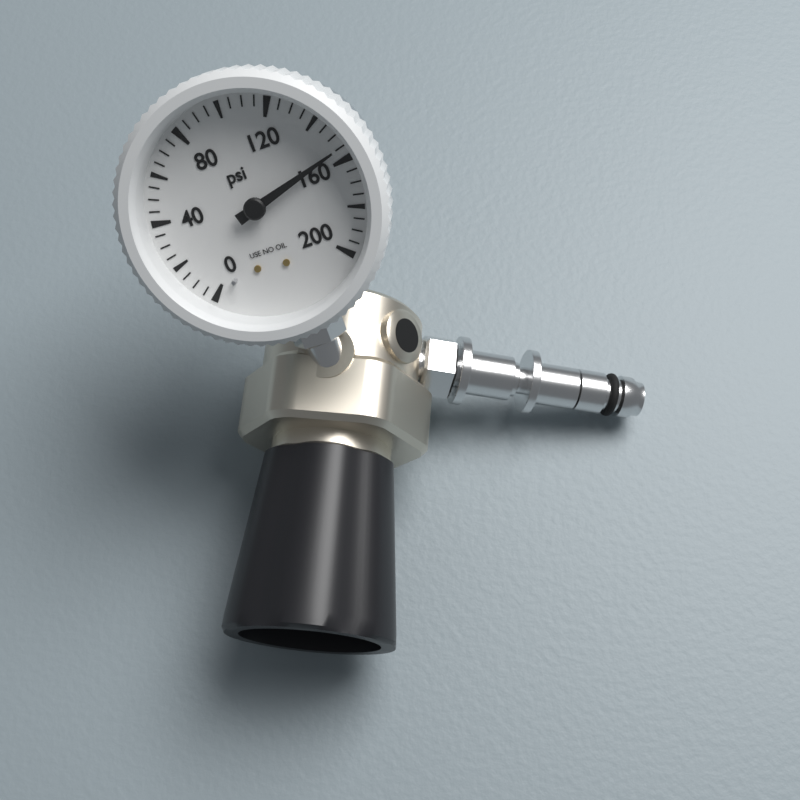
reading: 155 psi
